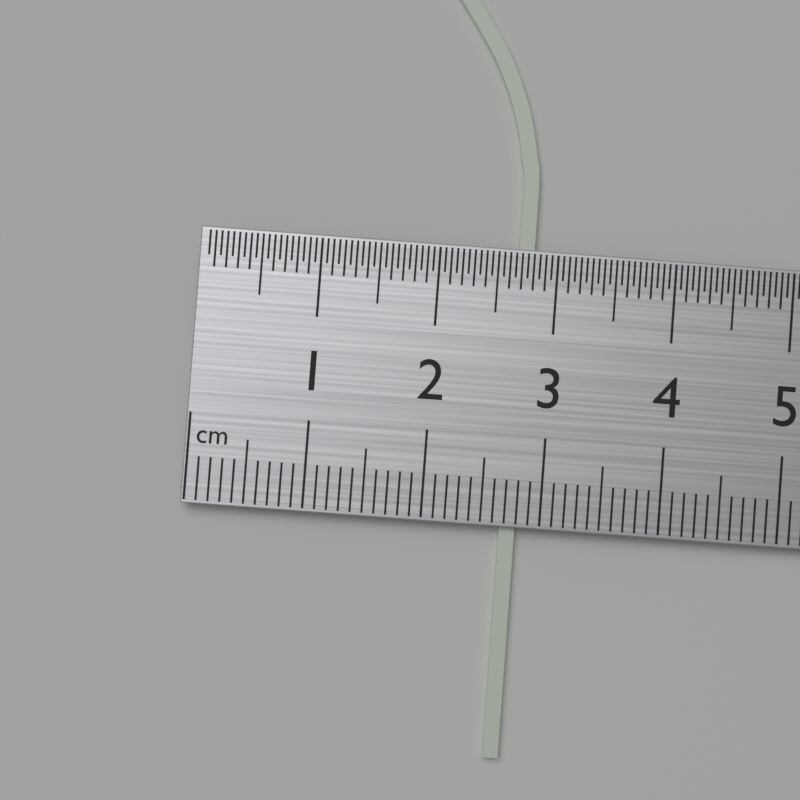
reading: 2.8 cm
